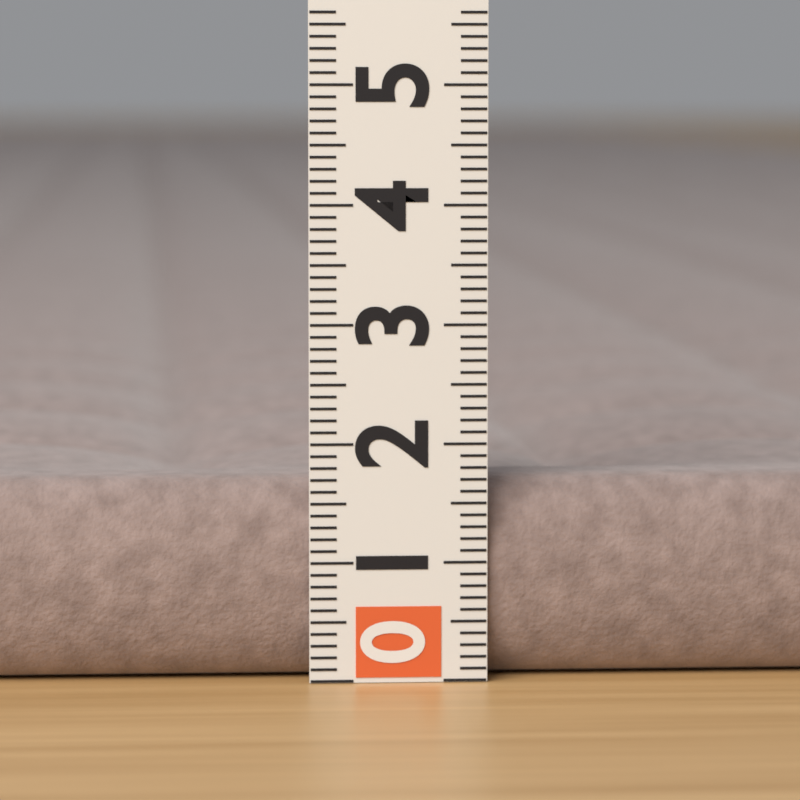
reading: 1.7 (no unit)
